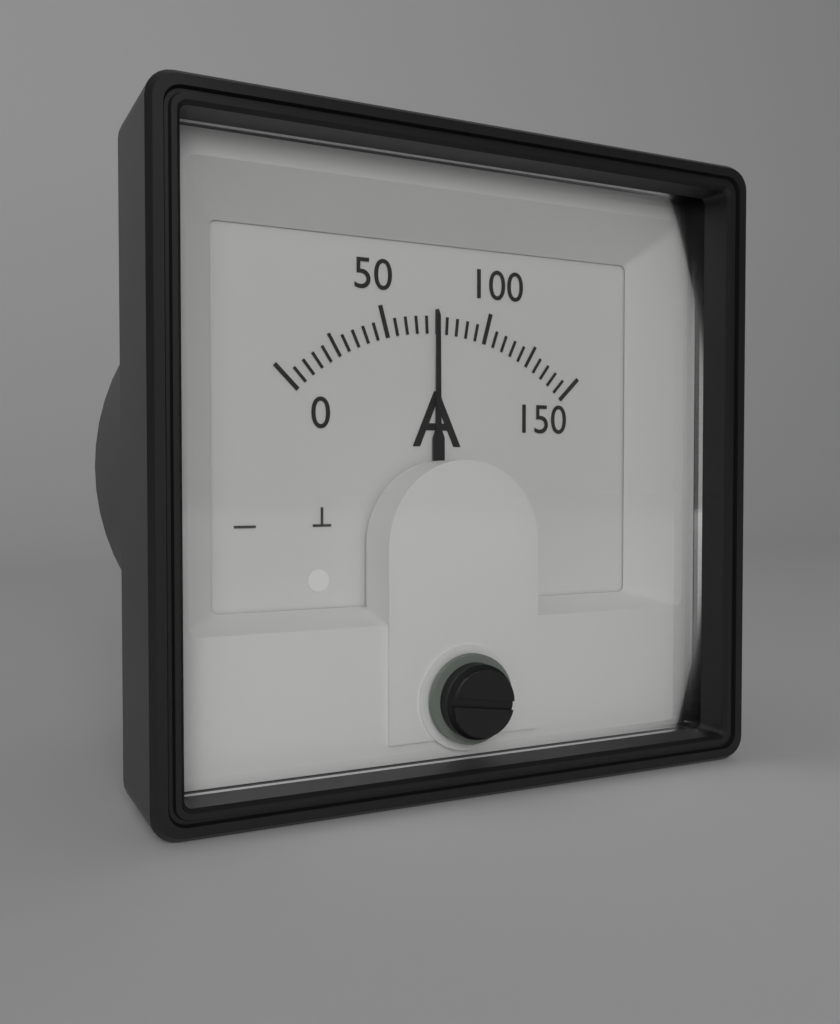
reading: 75 A
